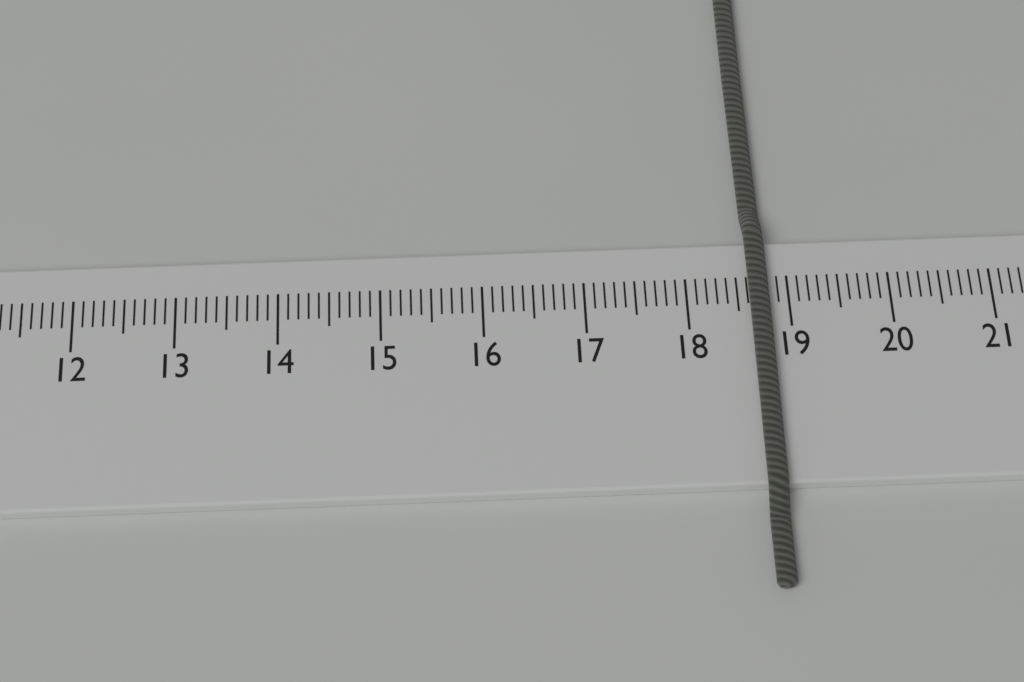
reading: 18.8 cm
